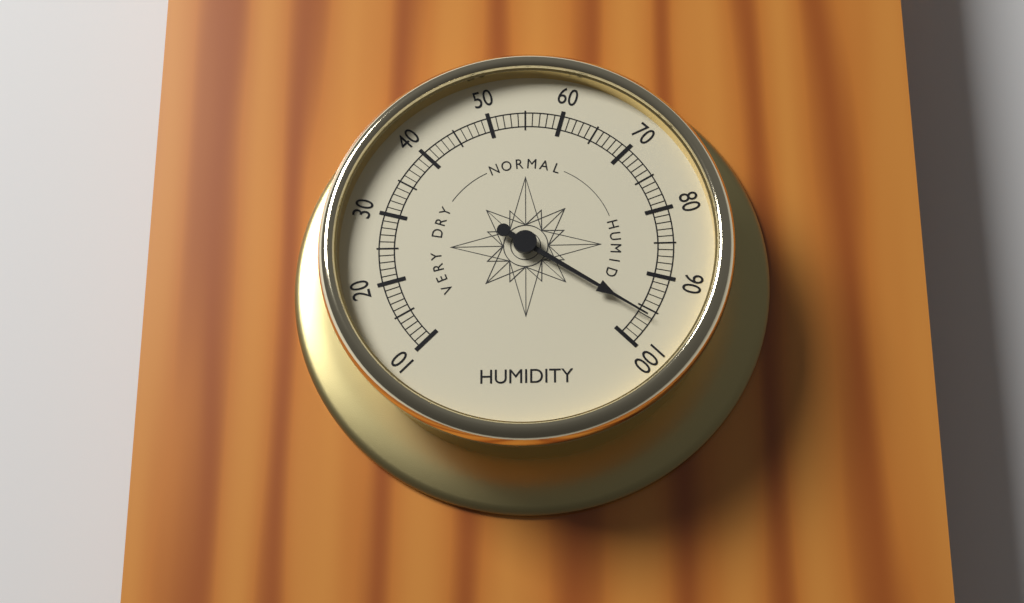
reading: 96 (no unit)
